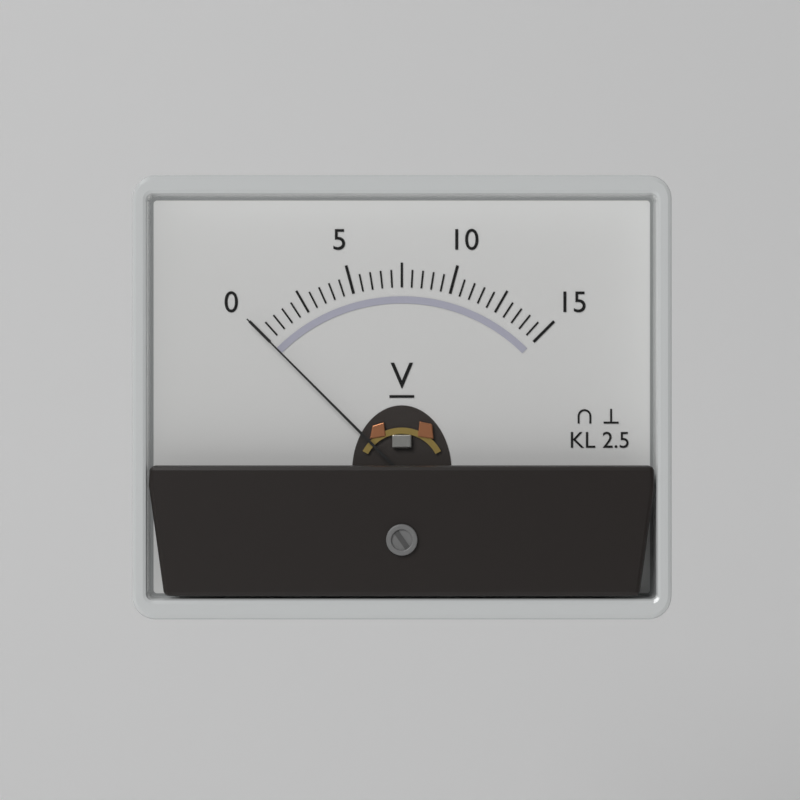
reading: 0.0 V
